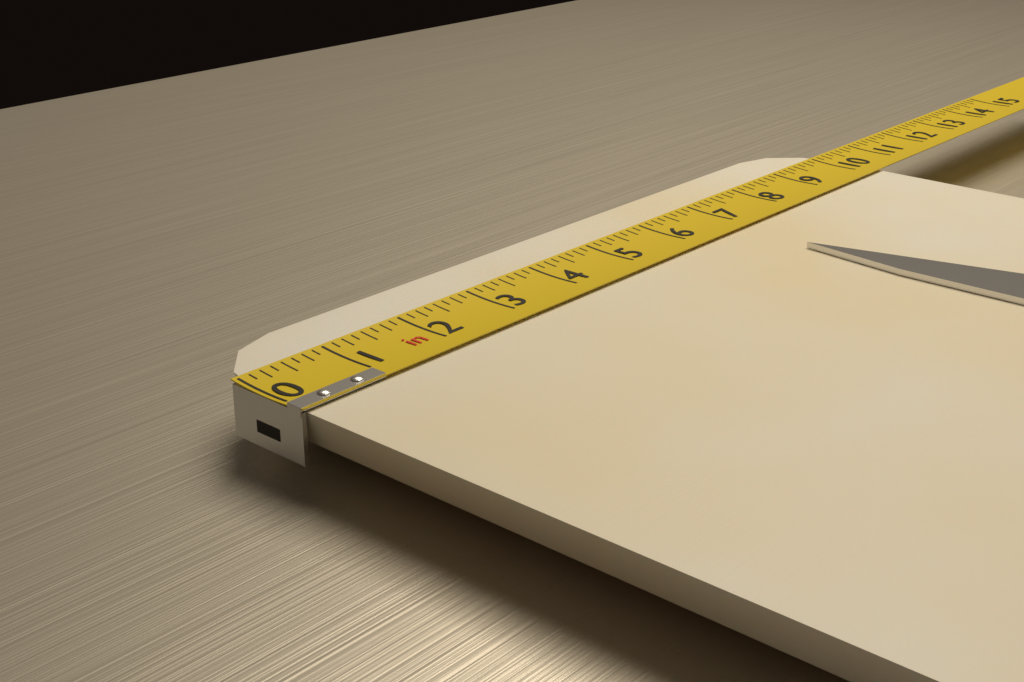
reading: 10.250 in
